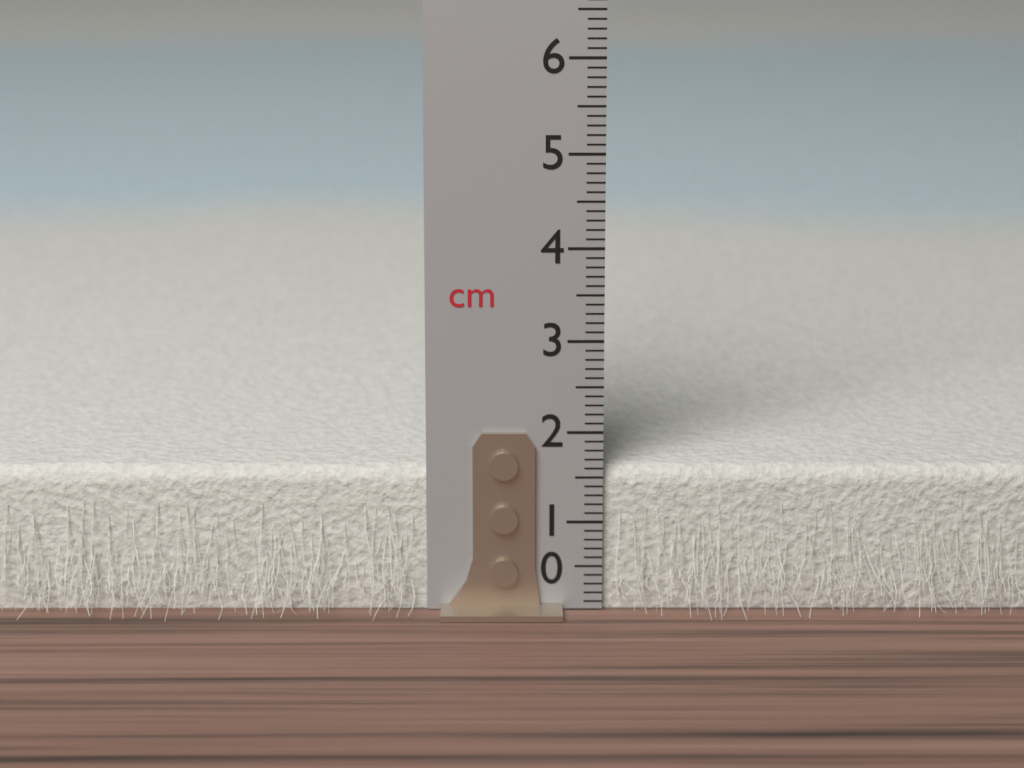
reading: 1.6 cm
